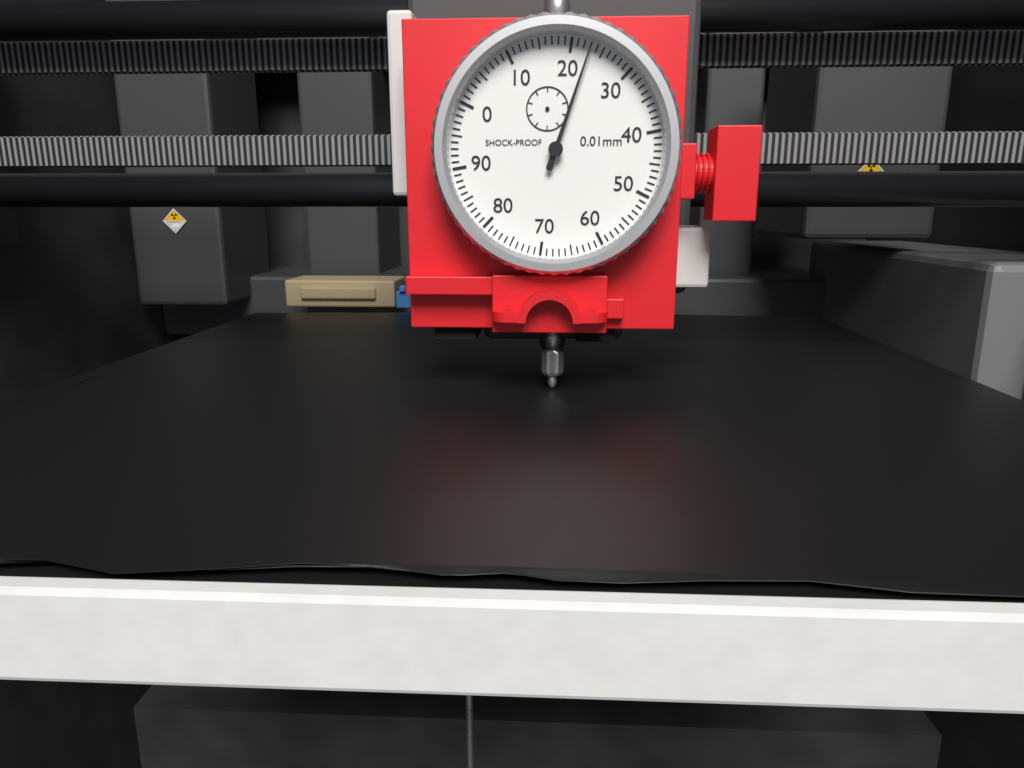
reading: 23 0.01mm
